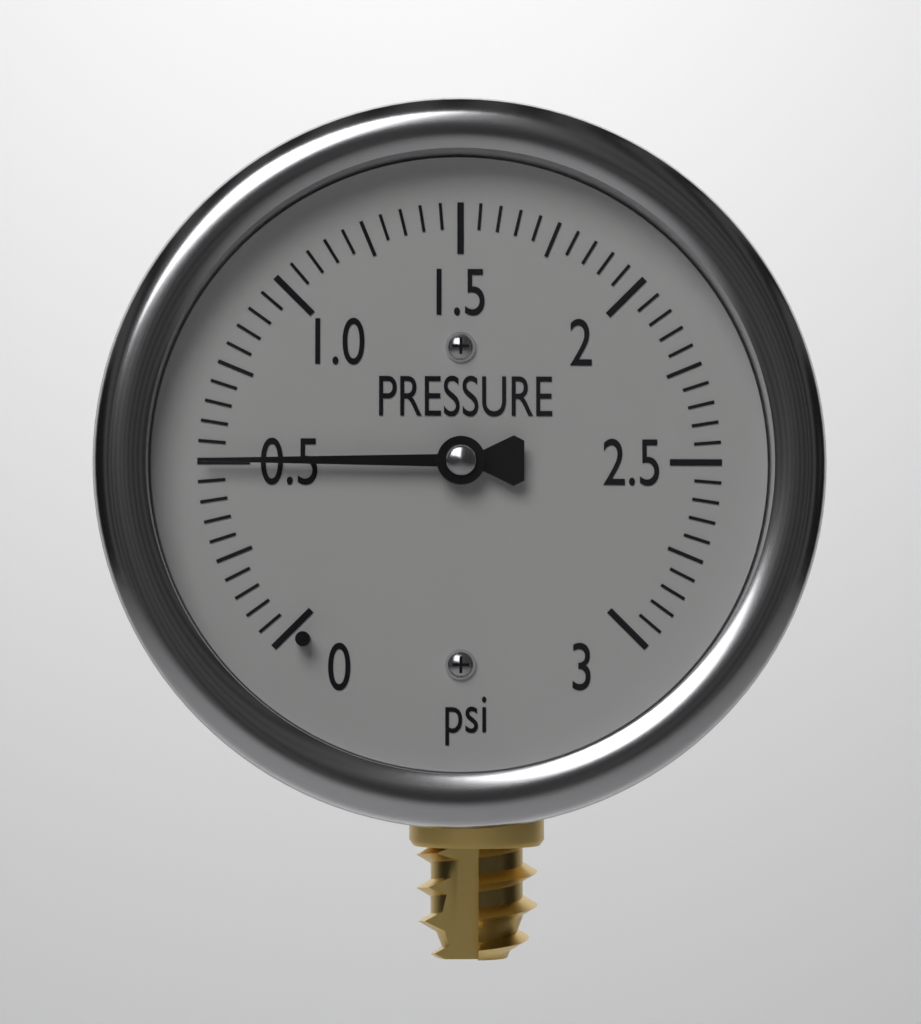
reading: 0.50 psi
